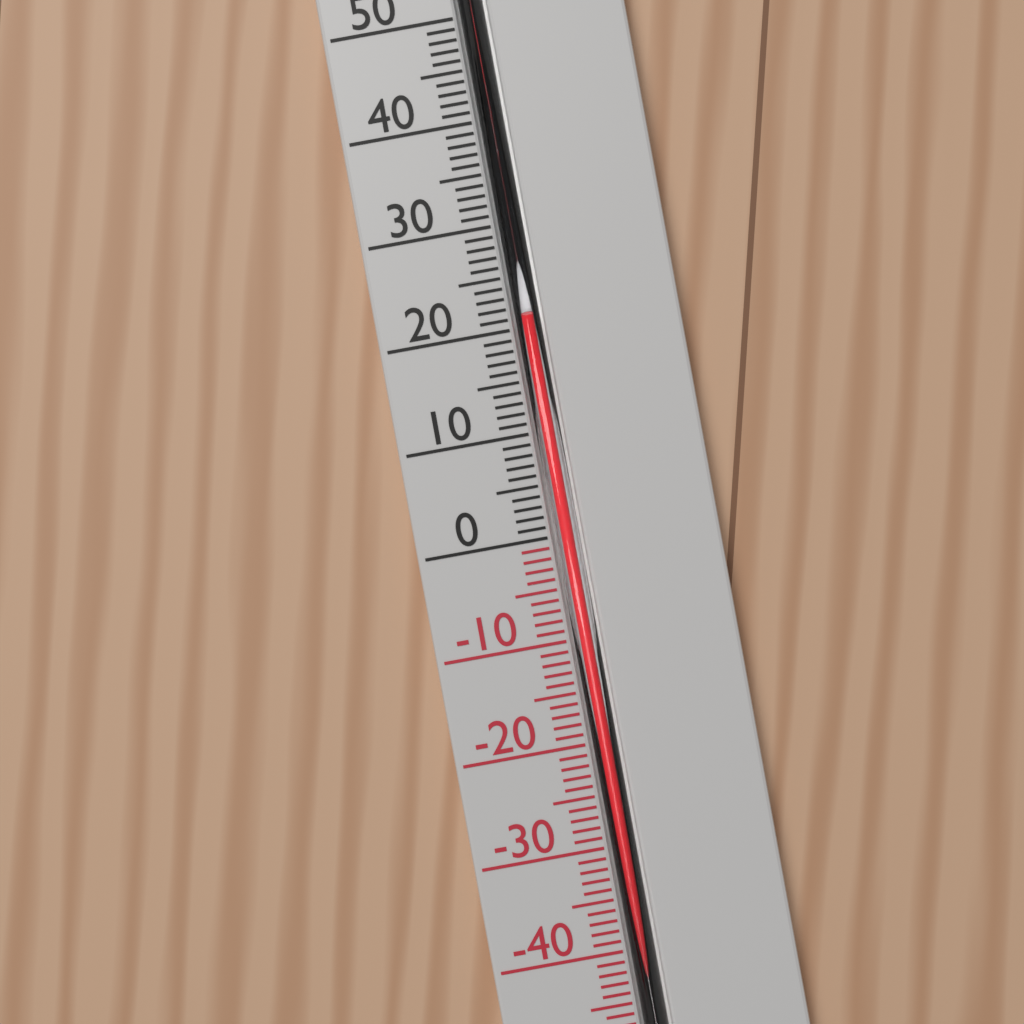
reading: 21 °C
